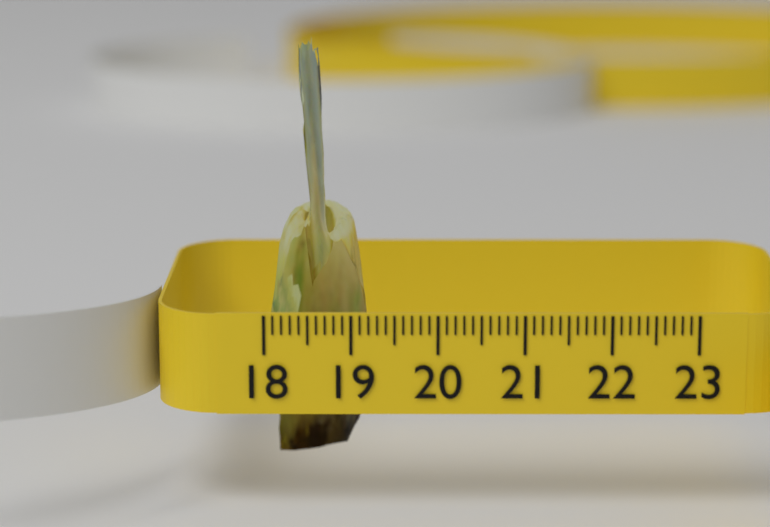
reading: 19.2 (no unit)
